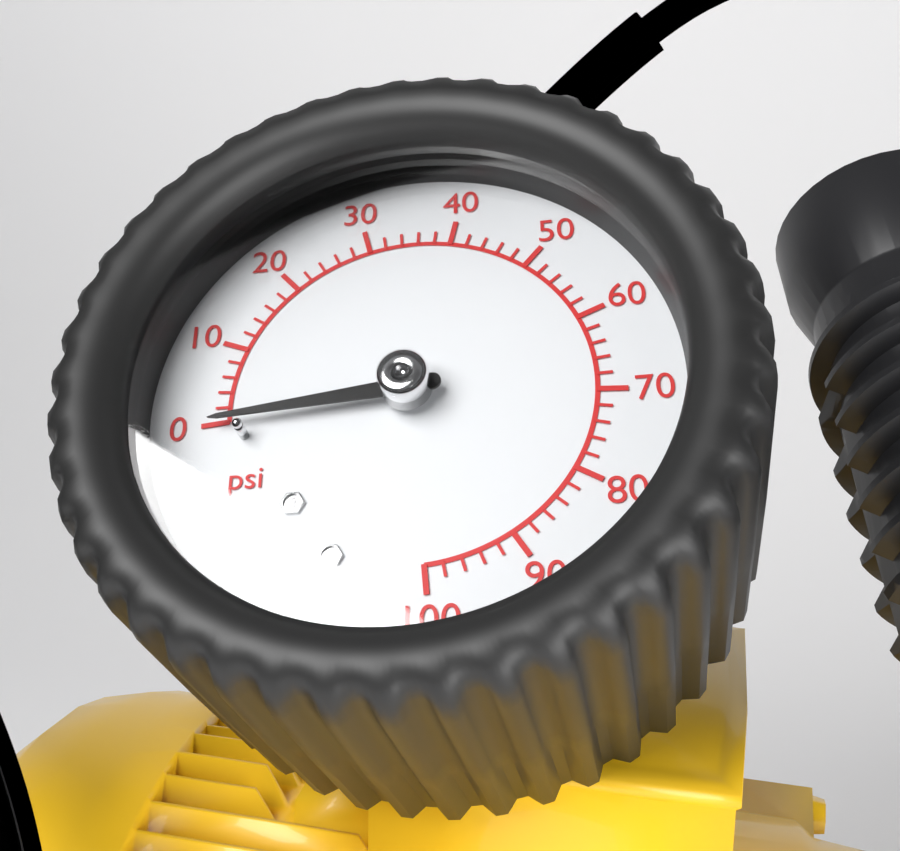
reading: 0 psi
